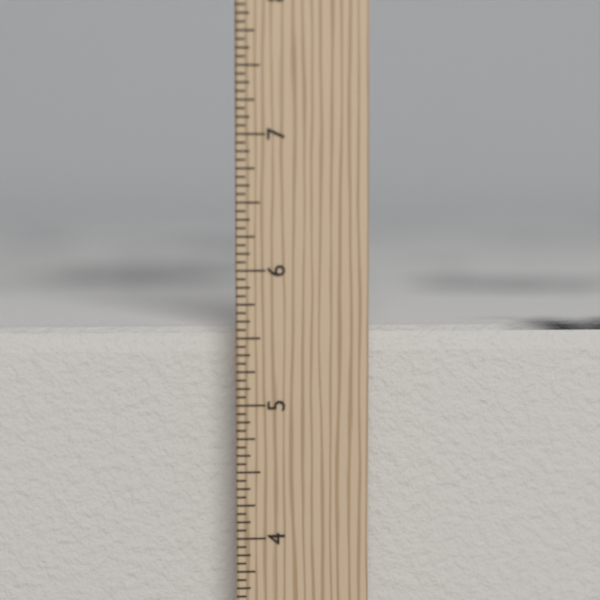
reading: 5.5625 in
